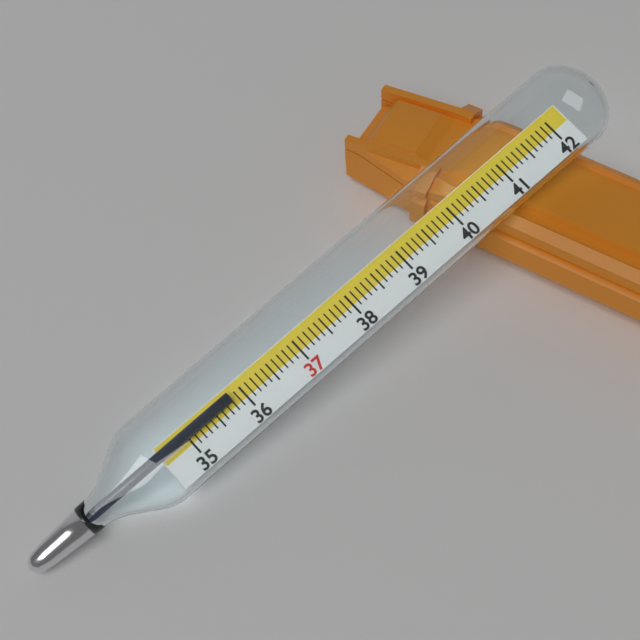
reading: 35.8 (no unit)
